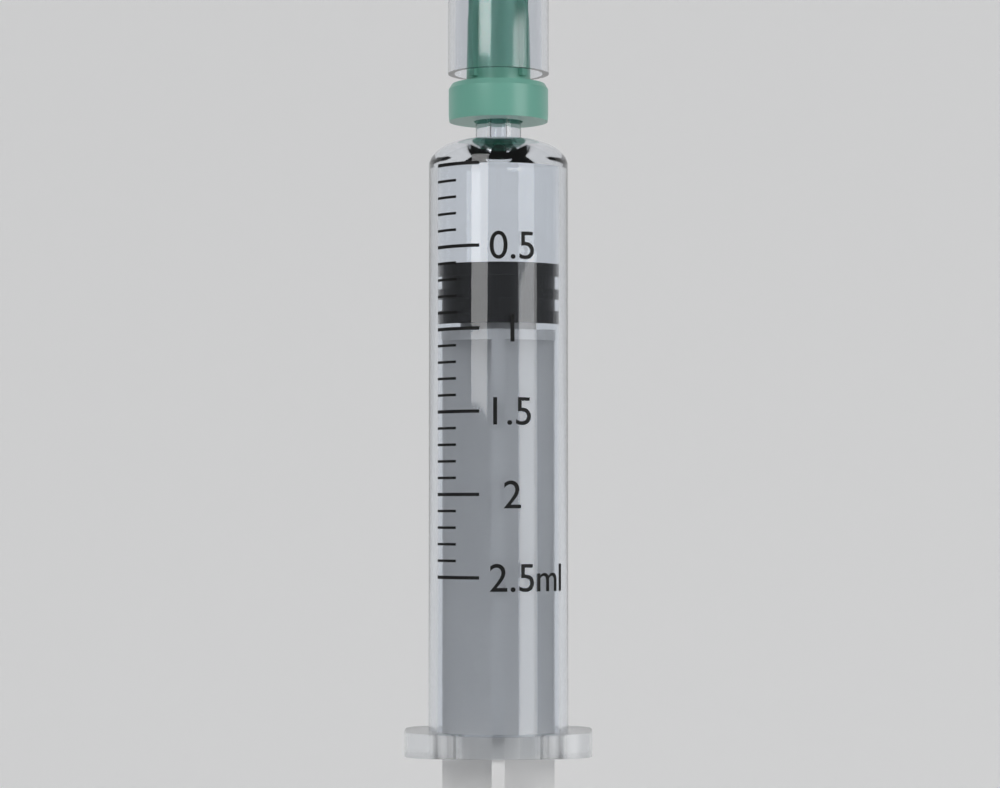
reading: 0.6 ml
